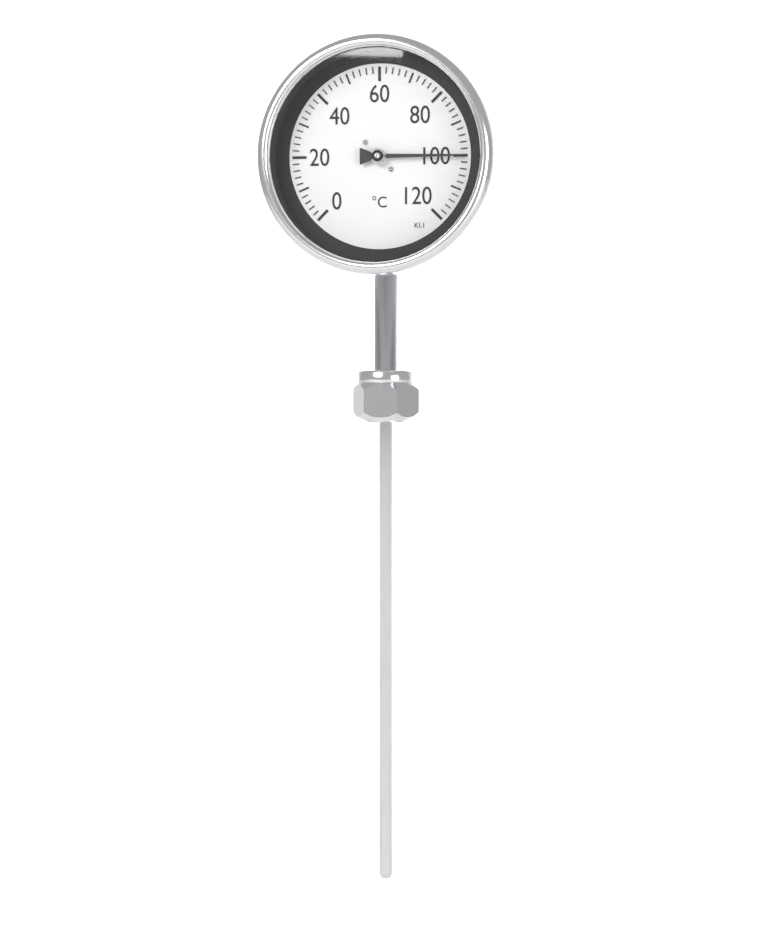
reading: 100 °C
